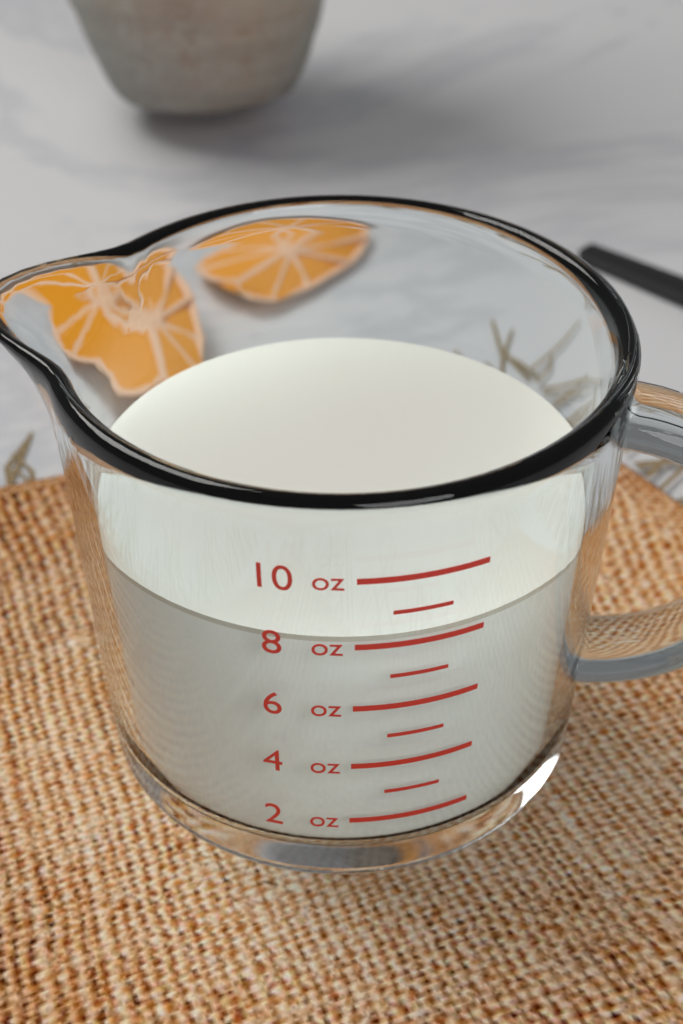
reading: 8 oz
